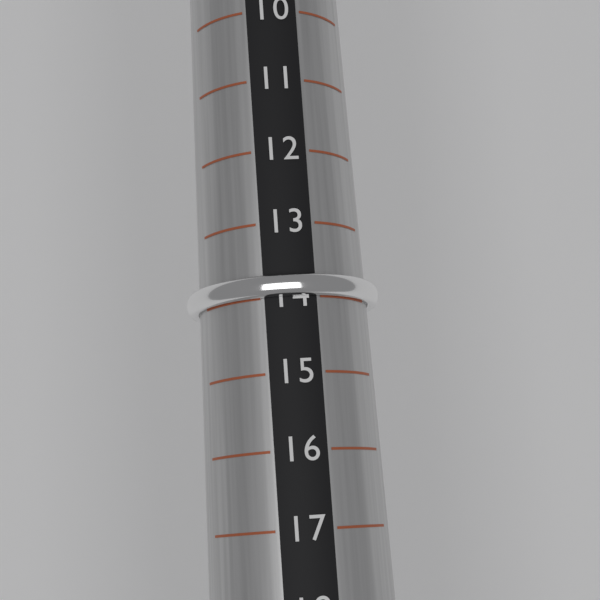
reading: 14 (no unit)
